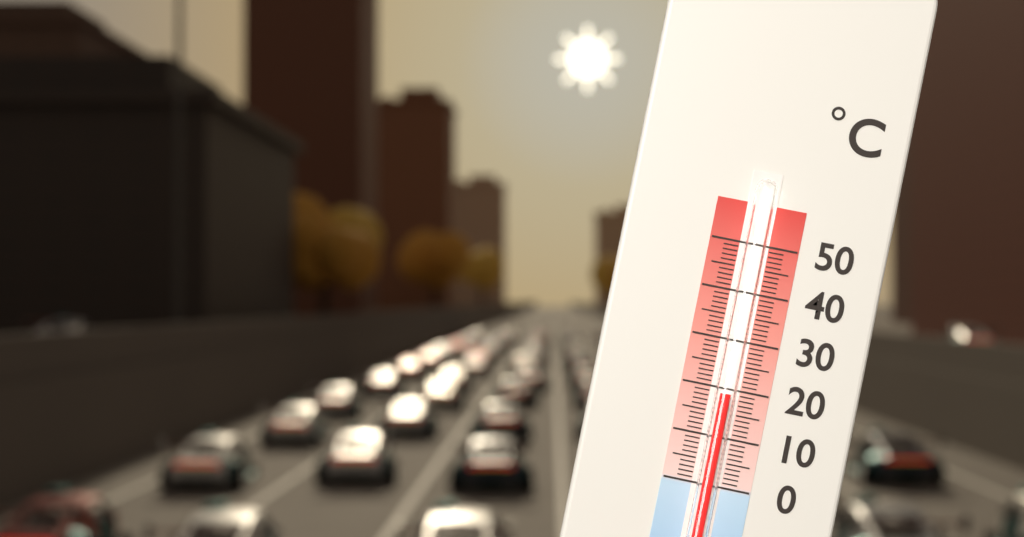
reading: 19 °C
